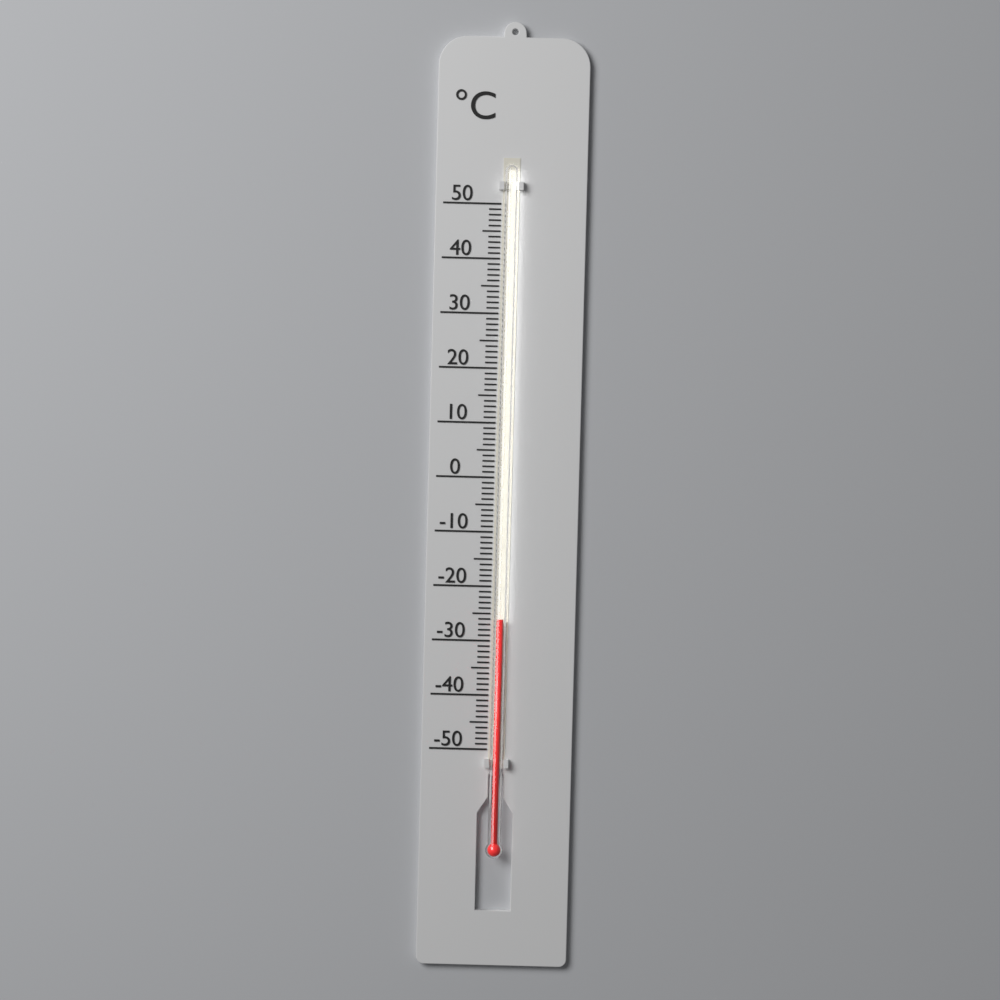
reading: -26 °C
